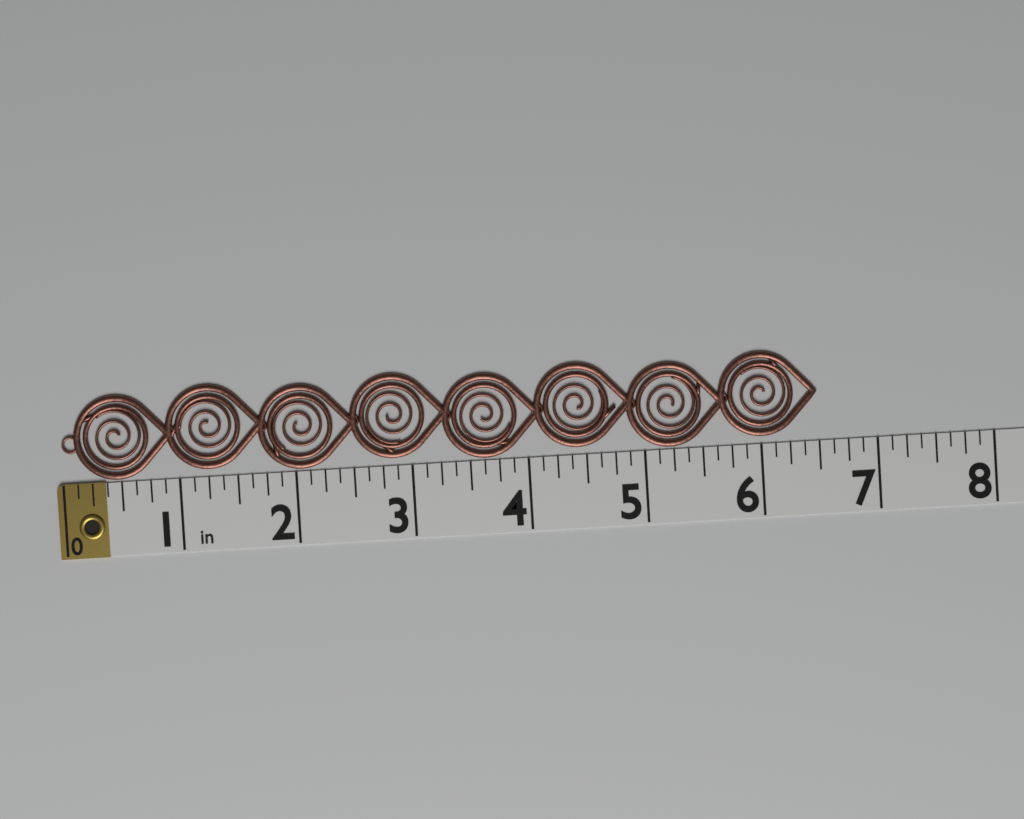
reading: 6.500 in
